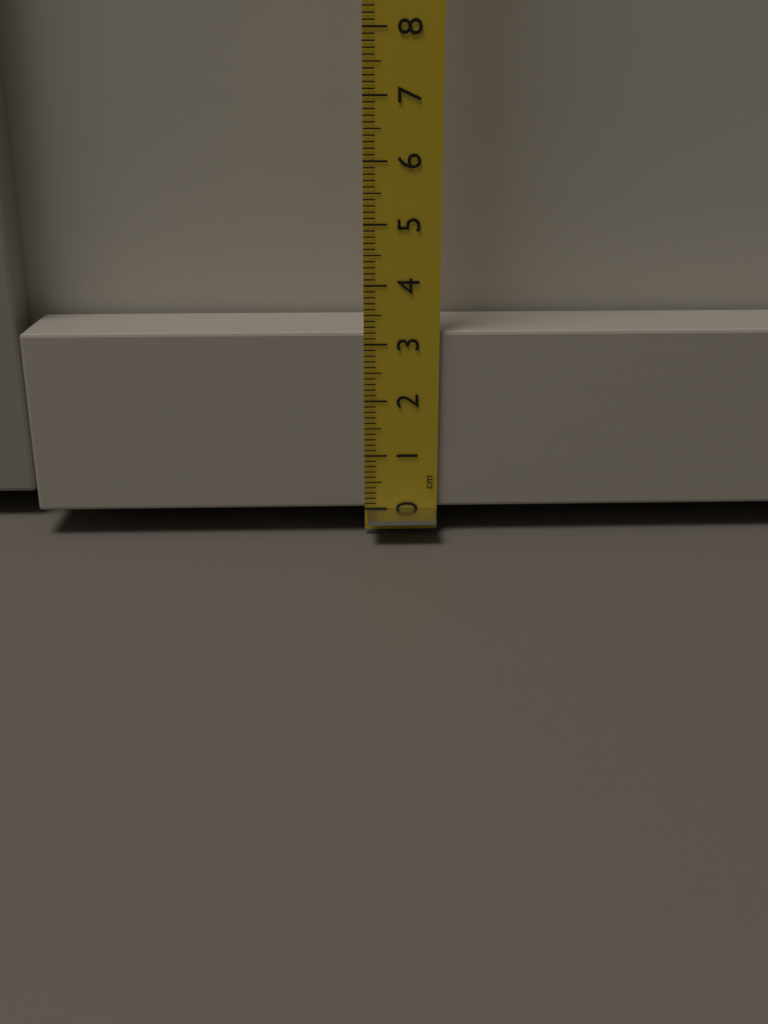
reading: 3.2 cm
